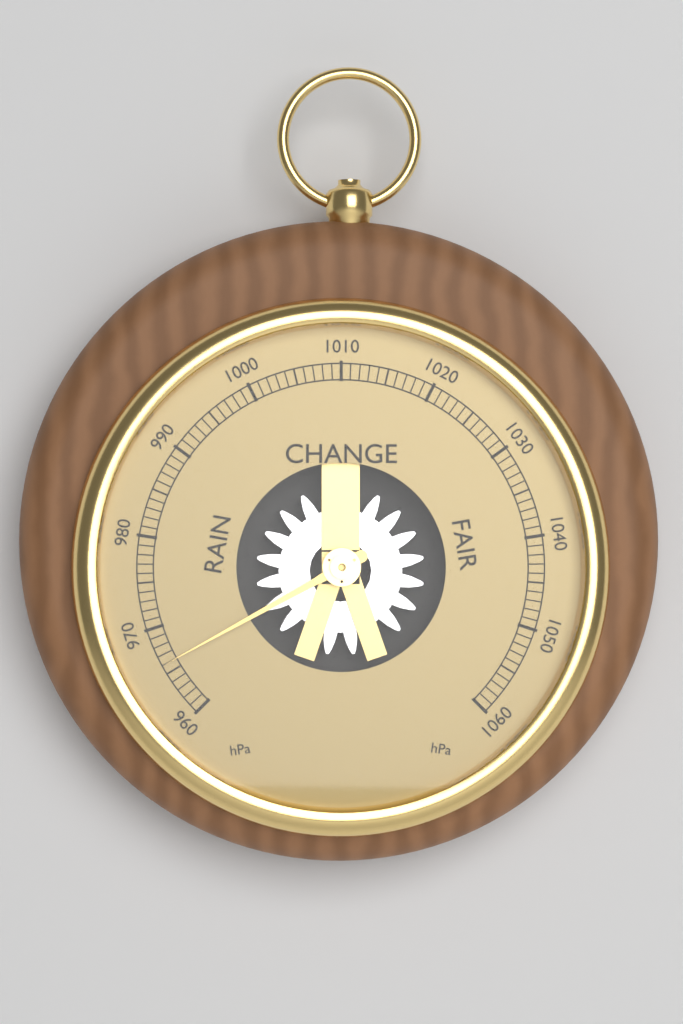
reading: 966 hPa
